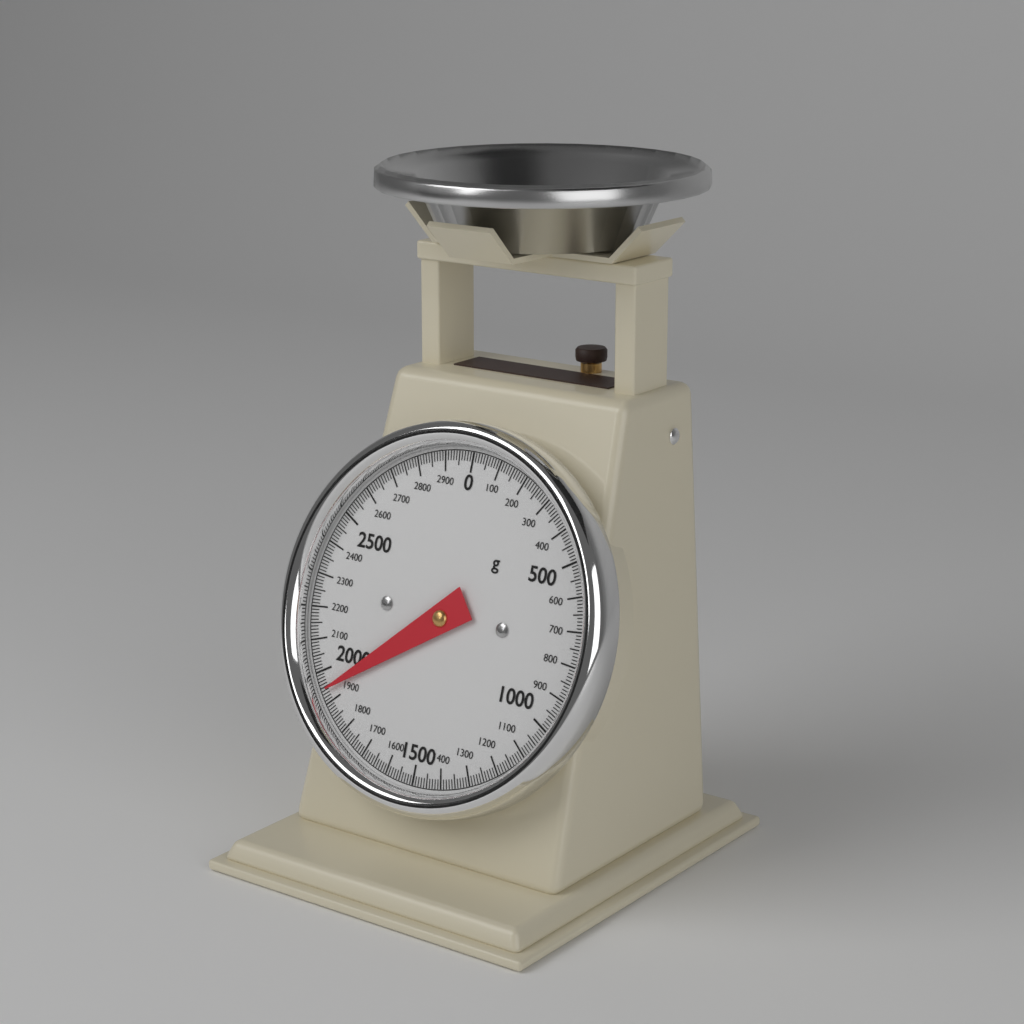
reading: 1940 g
